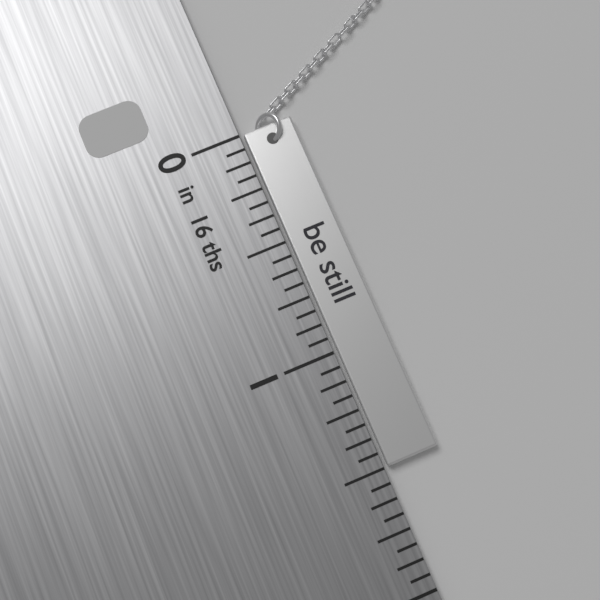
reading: 1.5000 in
